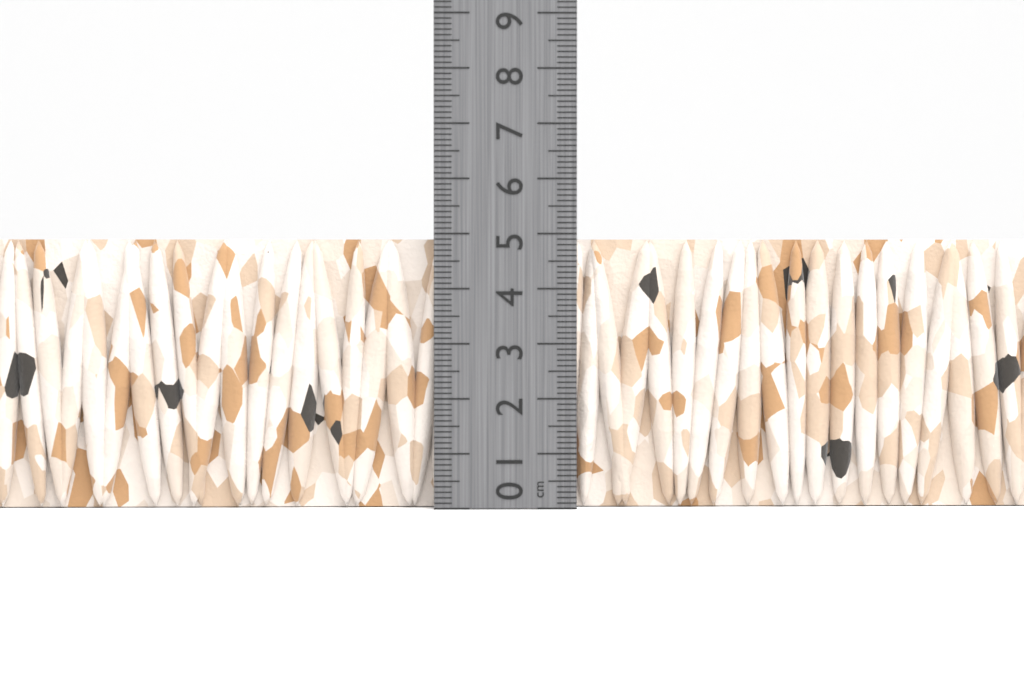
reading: 4.9 cm
